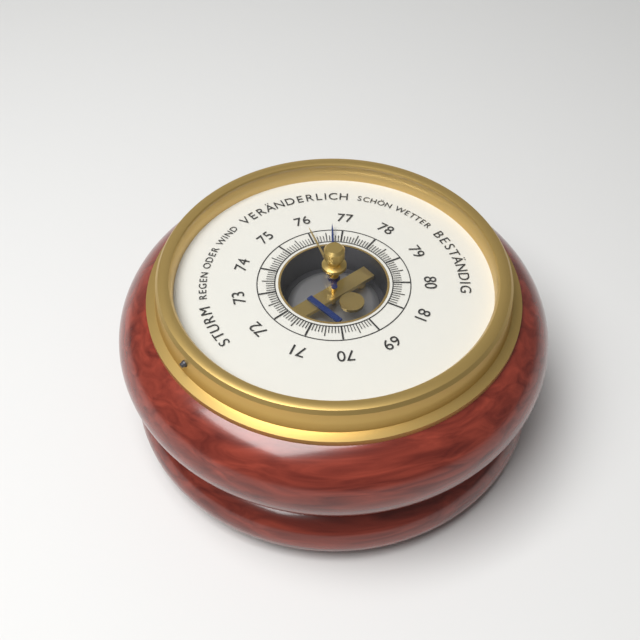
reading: 76.7 (no unit)
